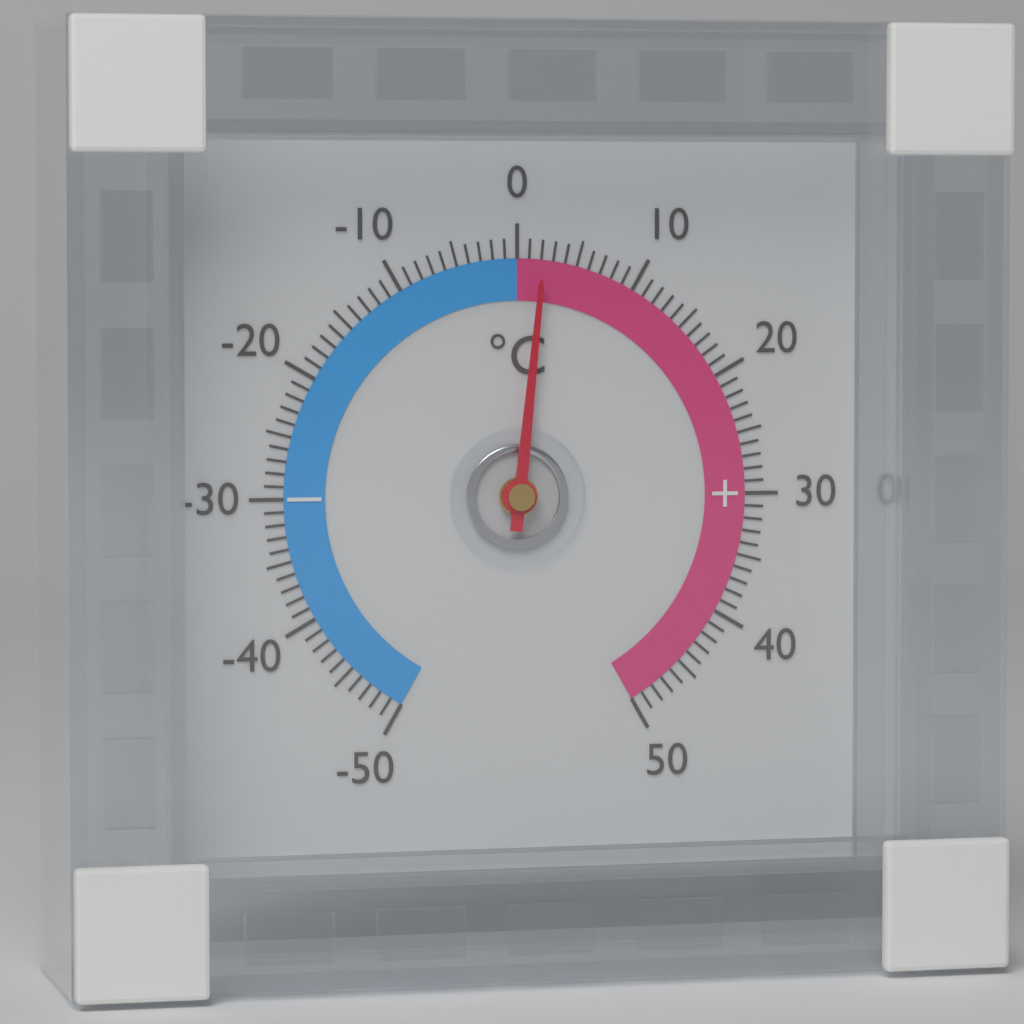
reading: 2 °C
